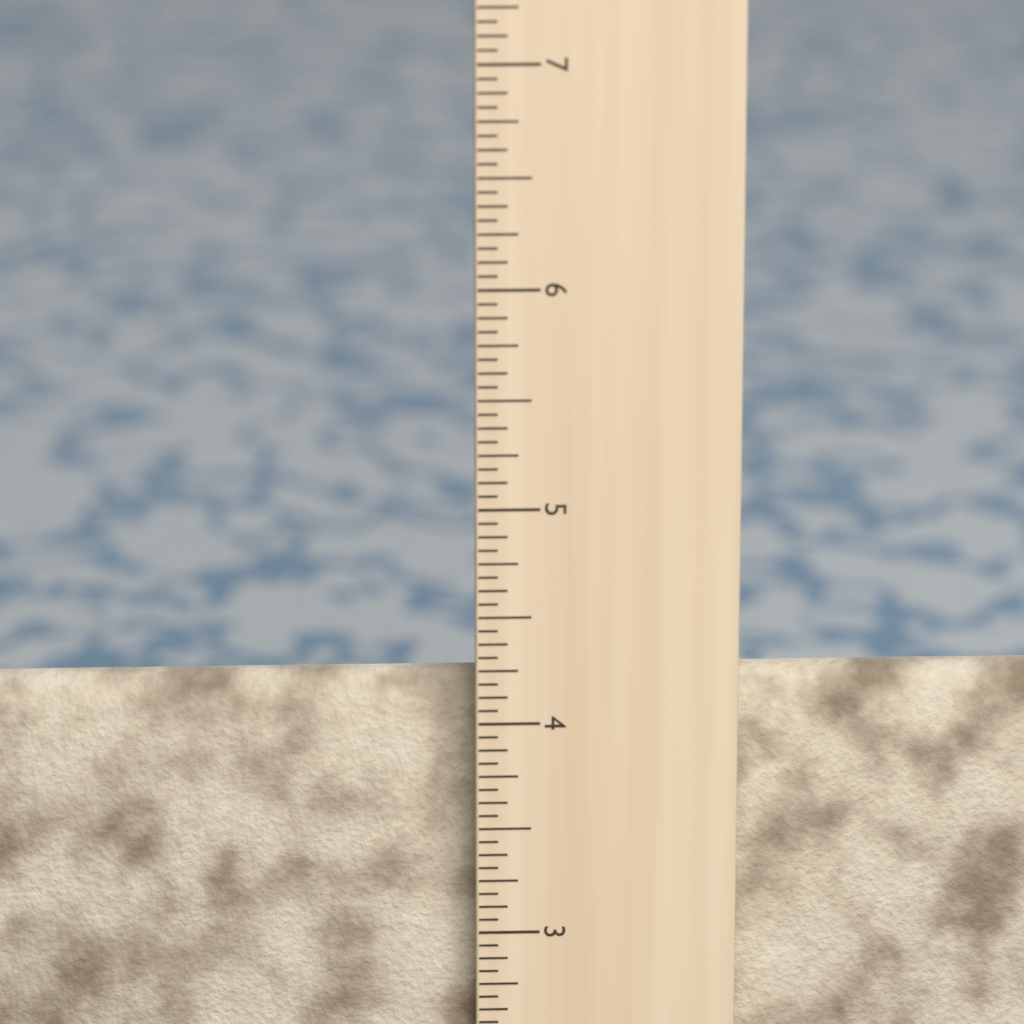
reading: 4.1250 in
